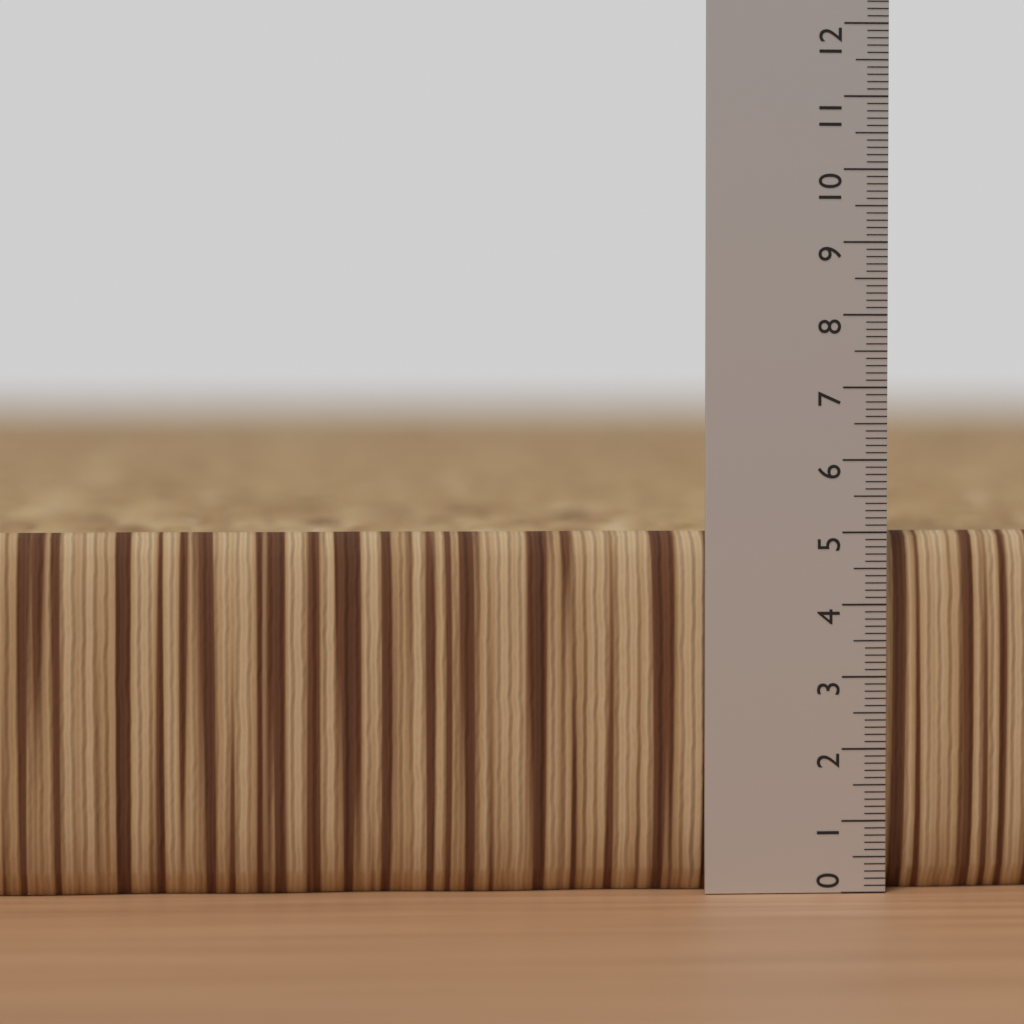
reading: 5.0 (no unit)
